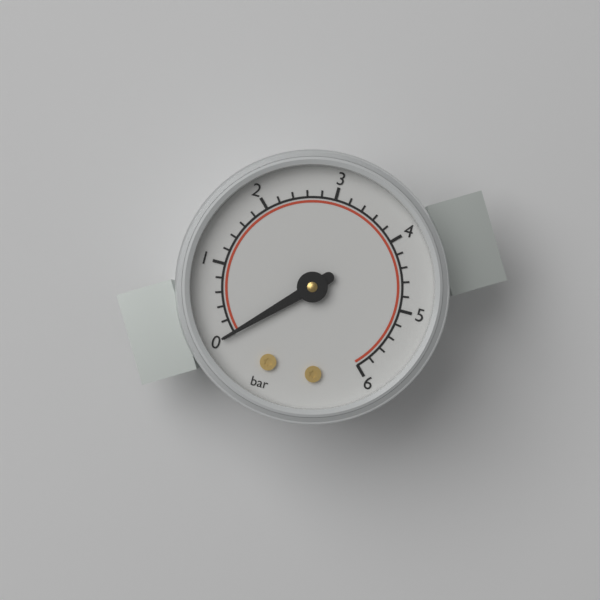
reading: 0.0 bar
